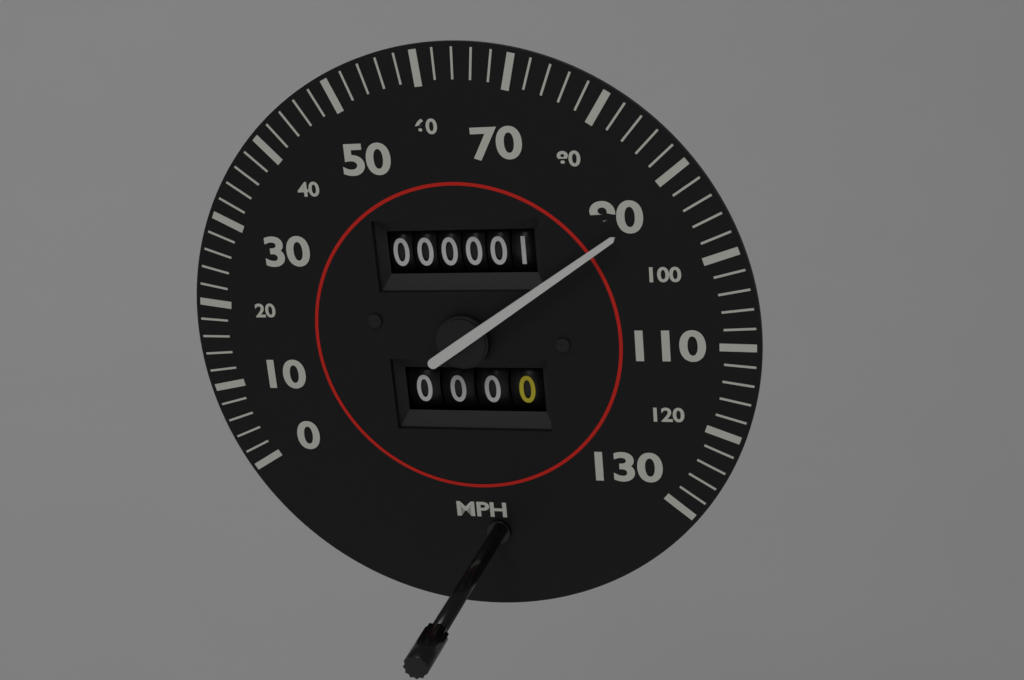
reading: 92 mph
